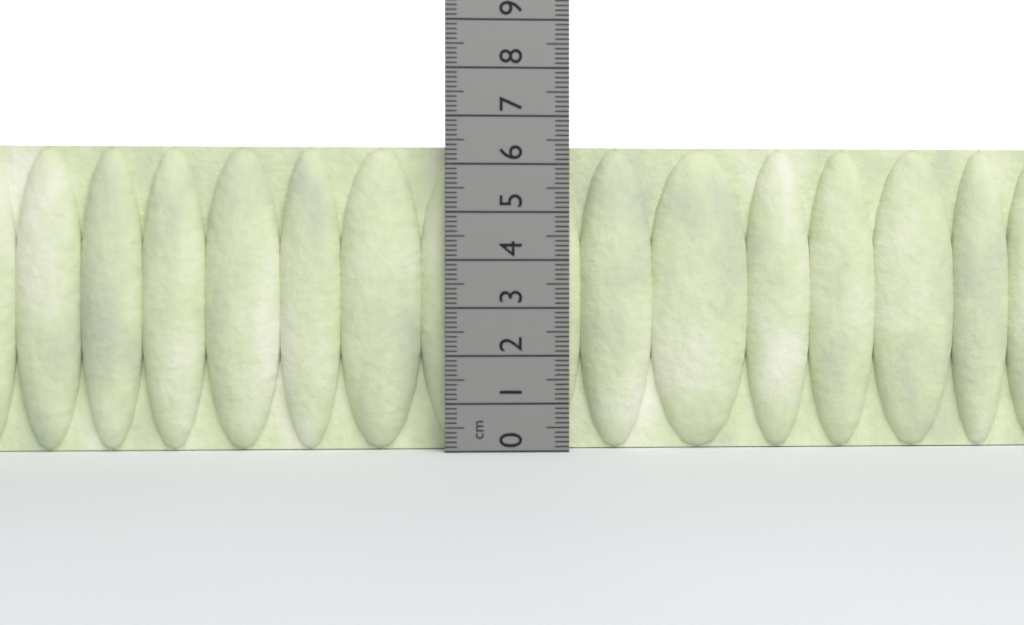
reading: 6.4 cm
